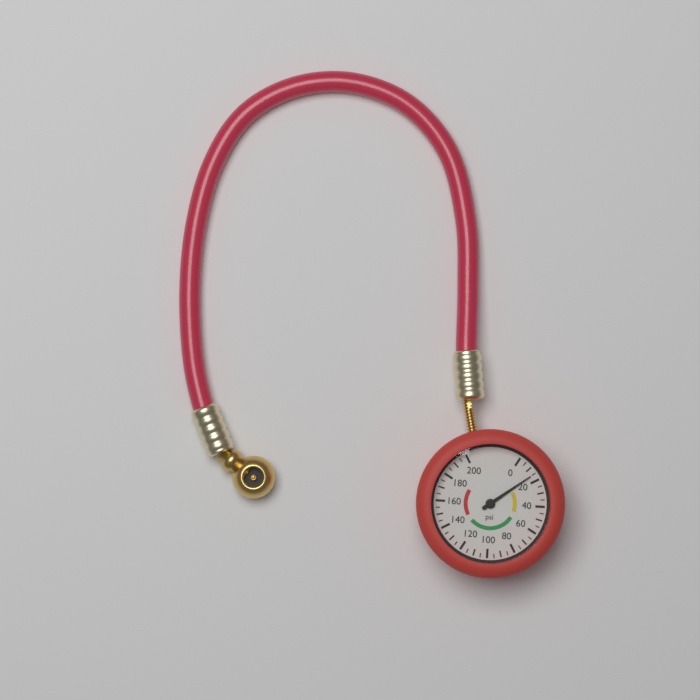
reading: 15 psi
